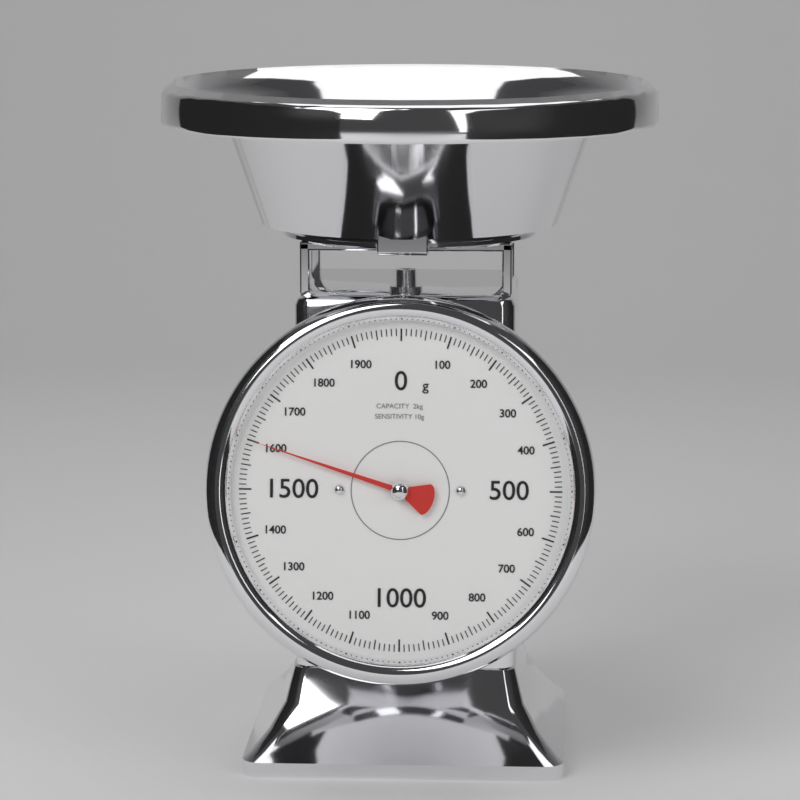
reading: 1600 g
